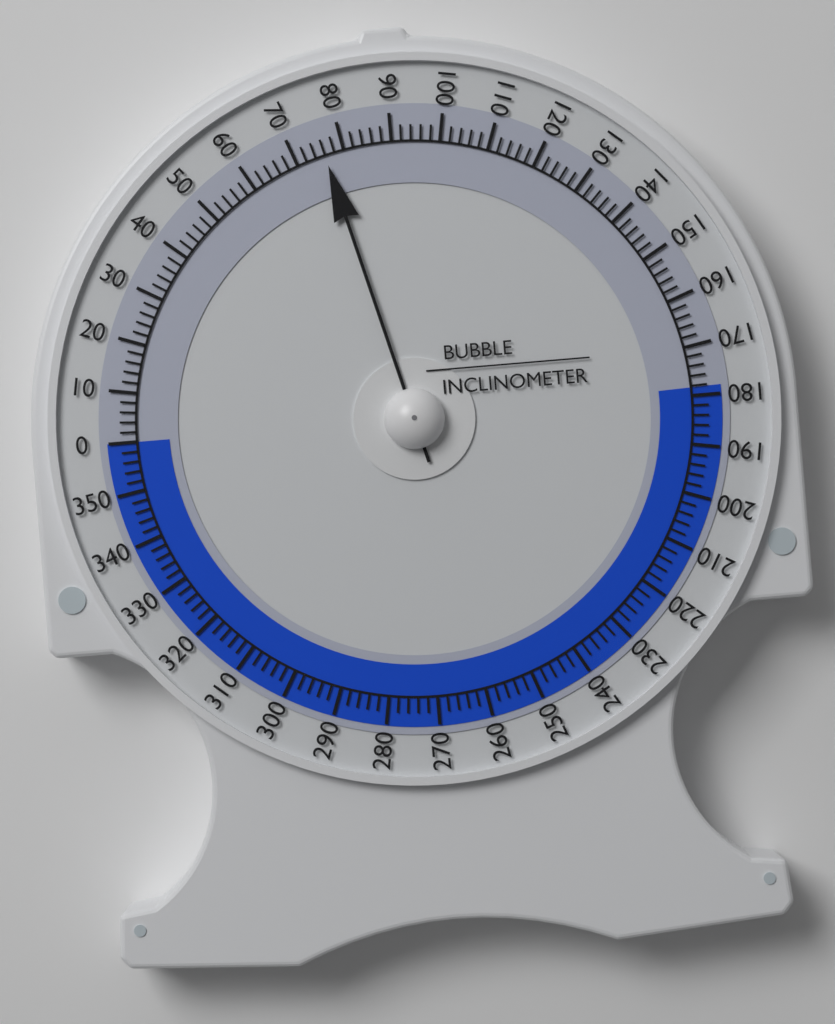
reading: 76 (no unit)
